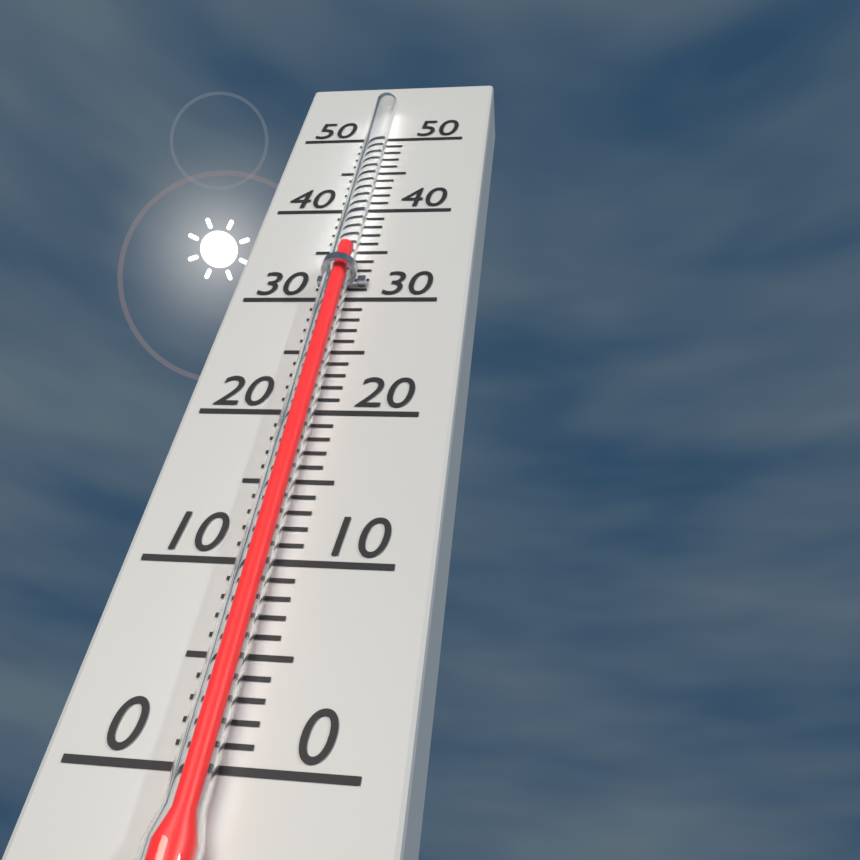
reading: 34 (no unit)
